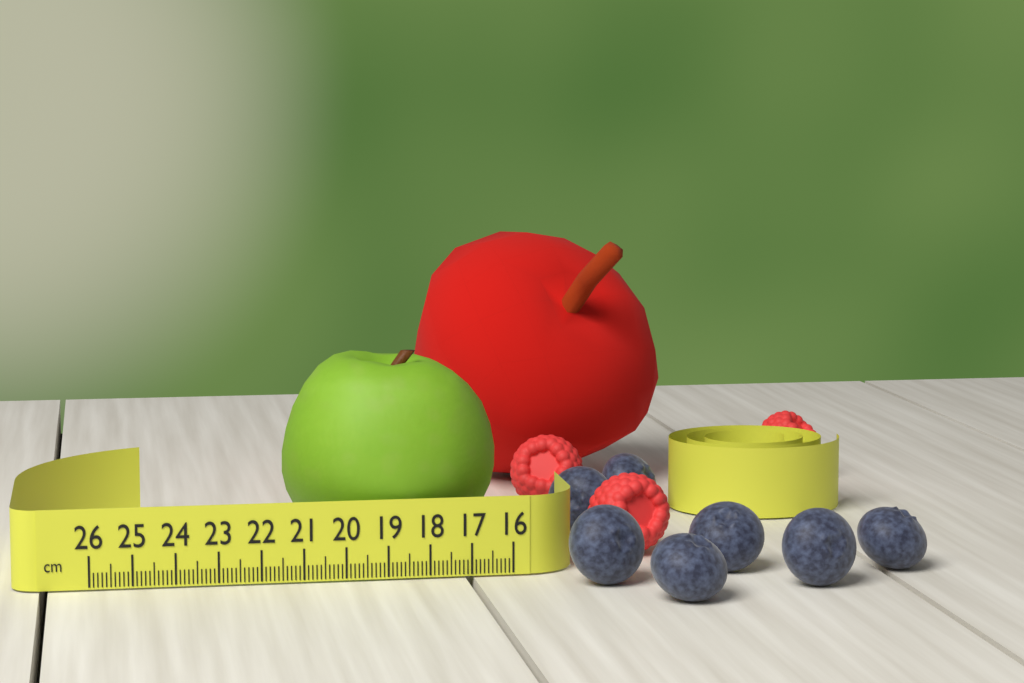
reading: 21.3 cm
